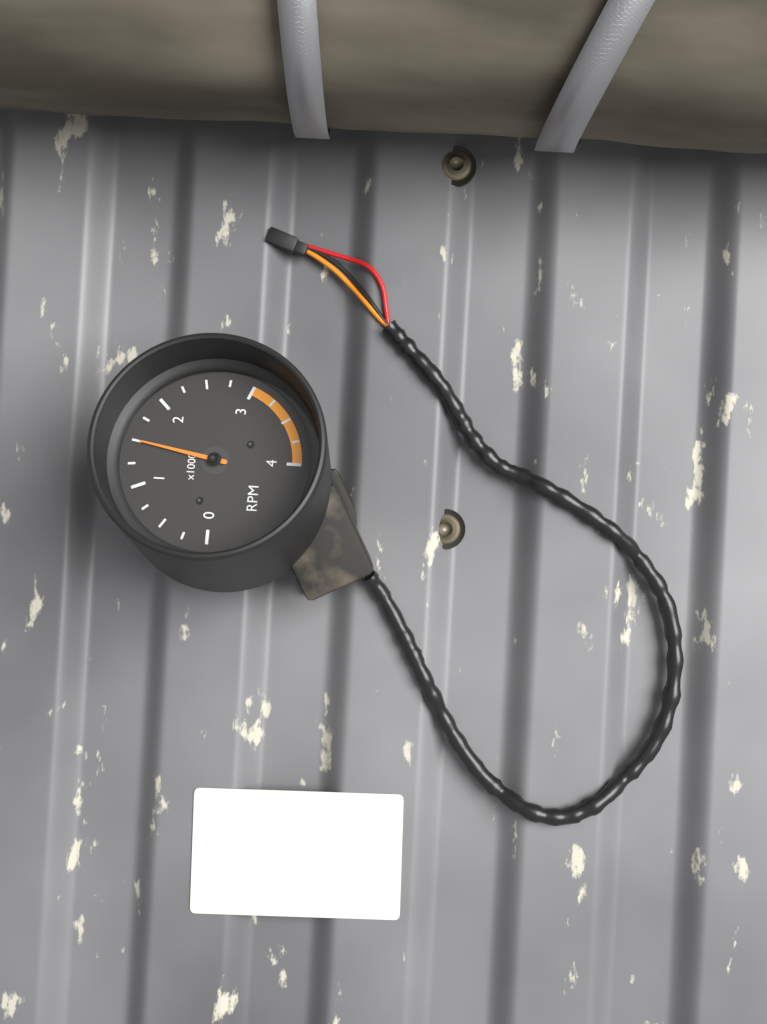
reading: 1.50 x1000 RPM
